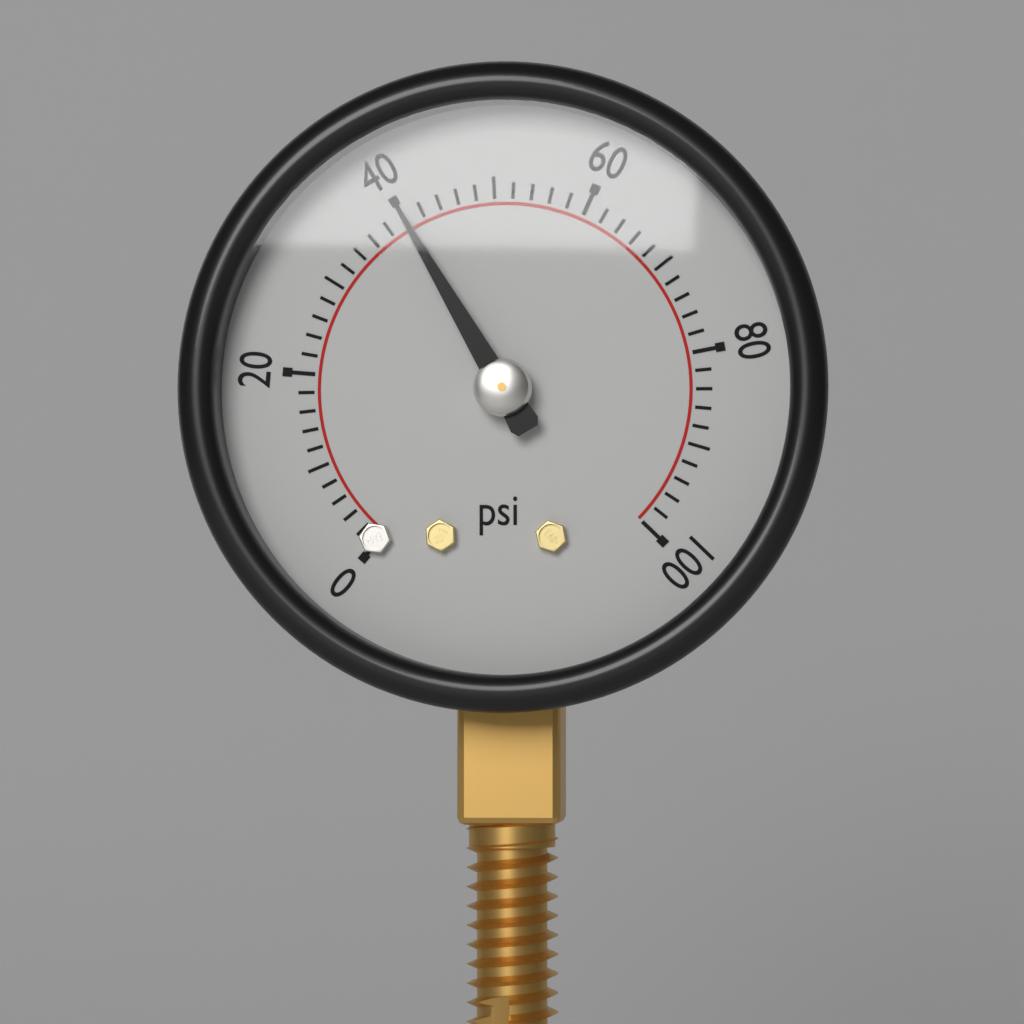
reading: 40 psi
